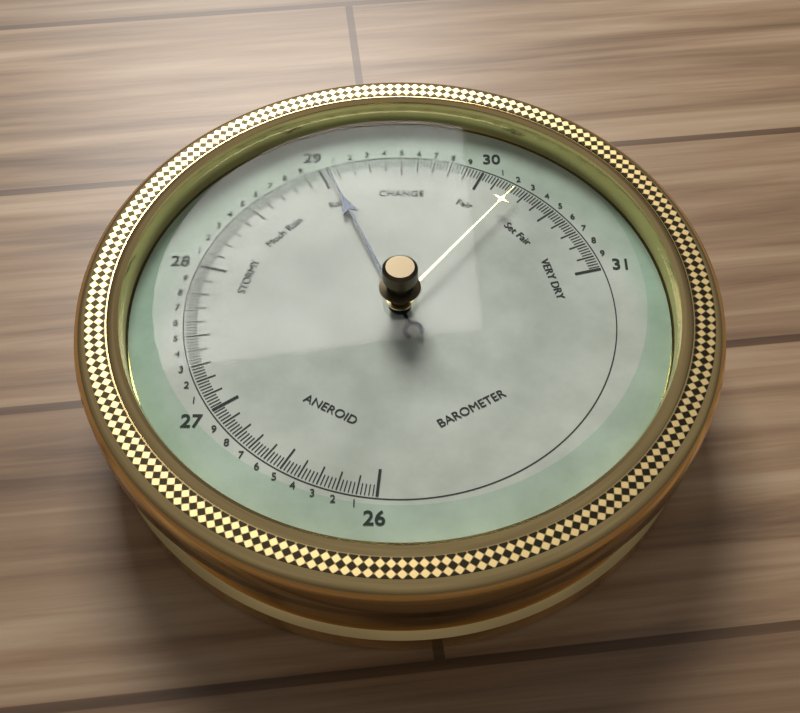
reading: 29.04 (no unit)
